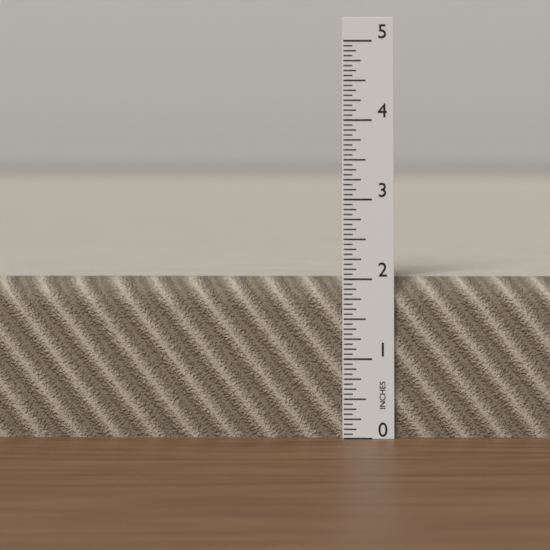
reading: 2.0000 in
